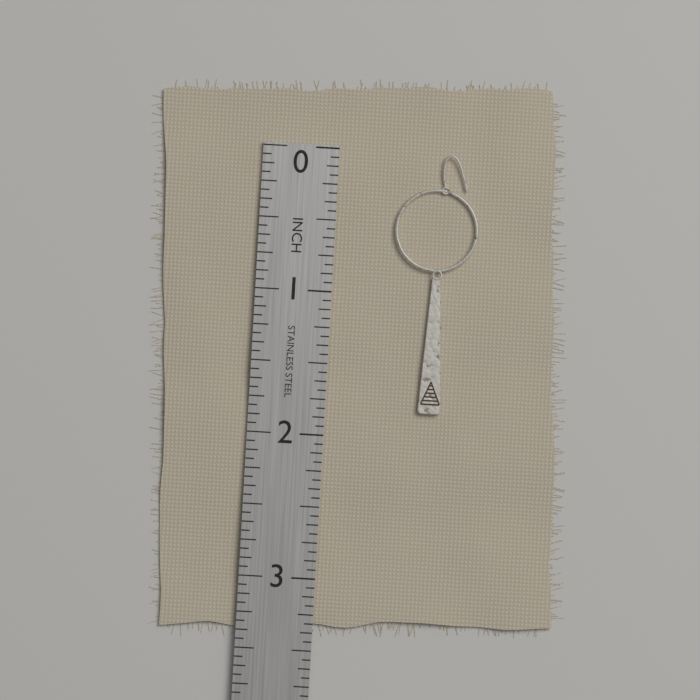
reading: 1.8125 in
